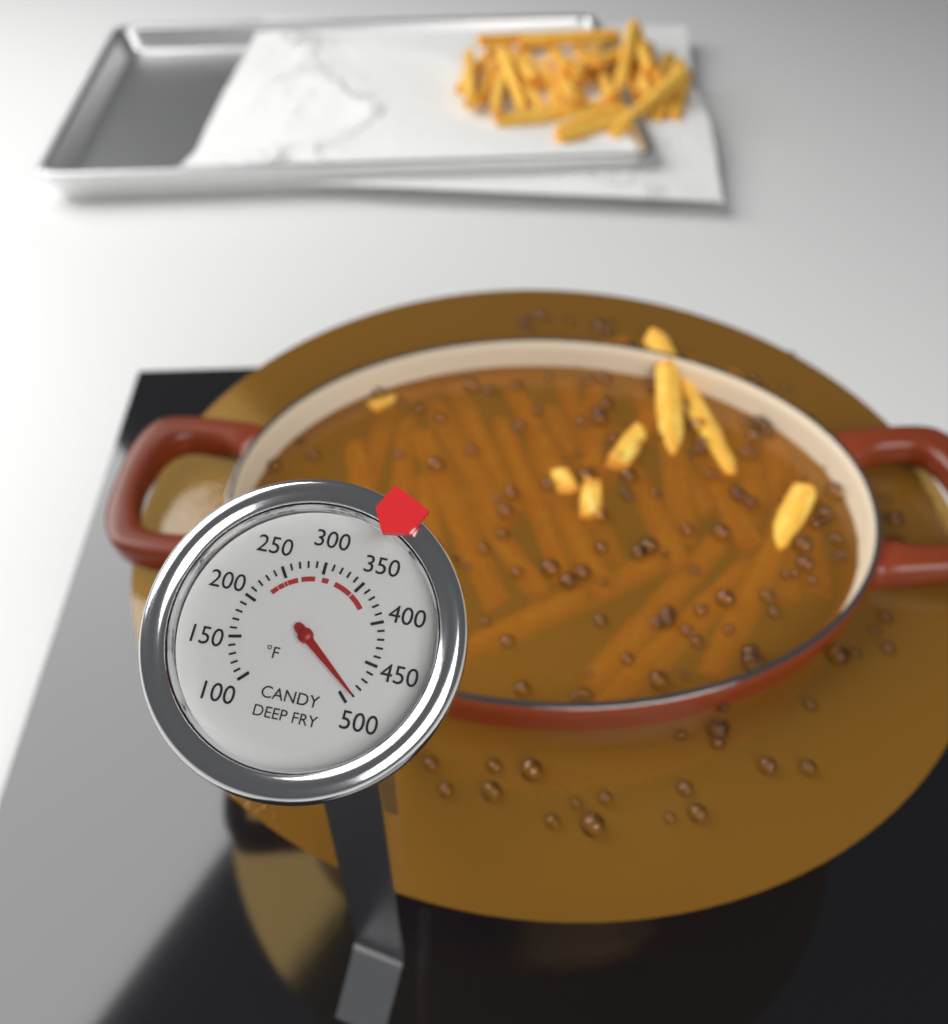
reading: 490 °F
